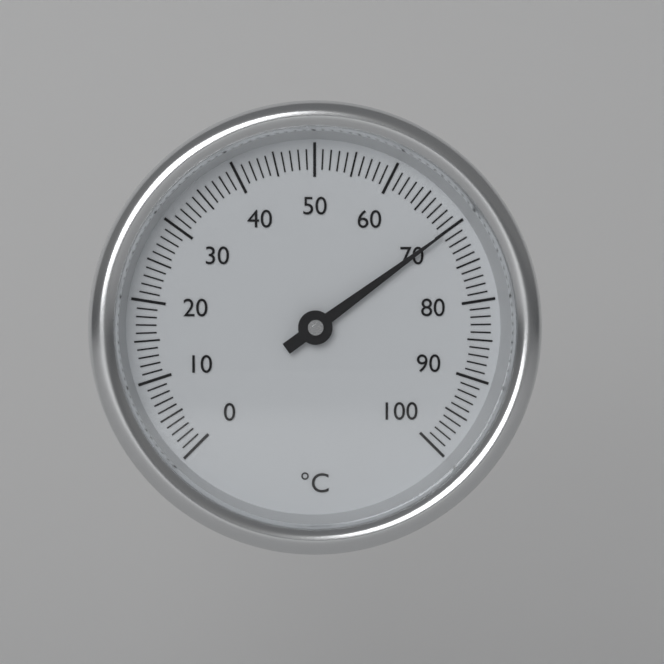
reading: 70 °C
